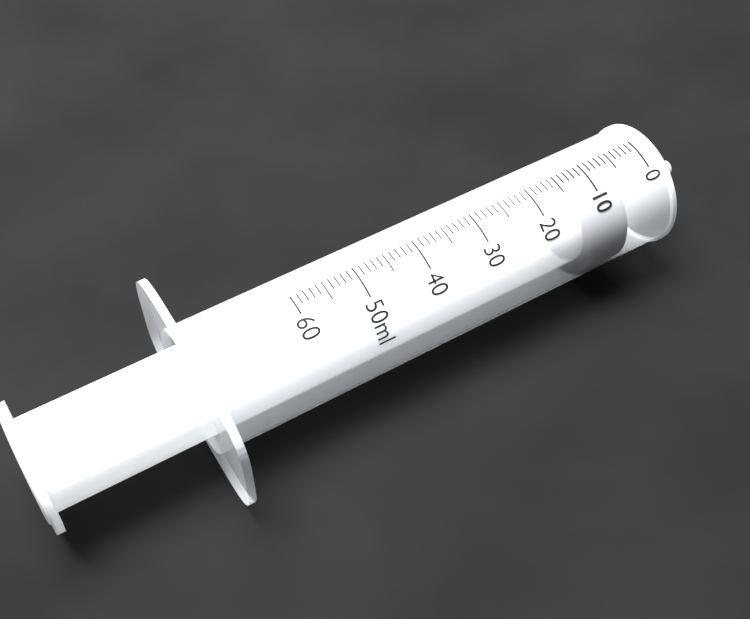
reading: 6 ml
